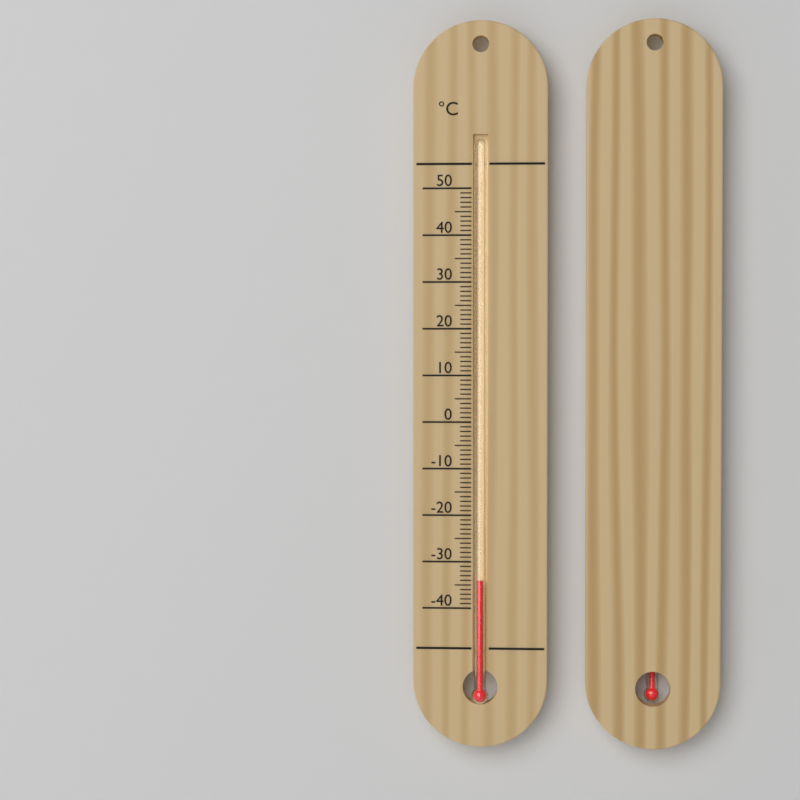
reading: -34 °C
